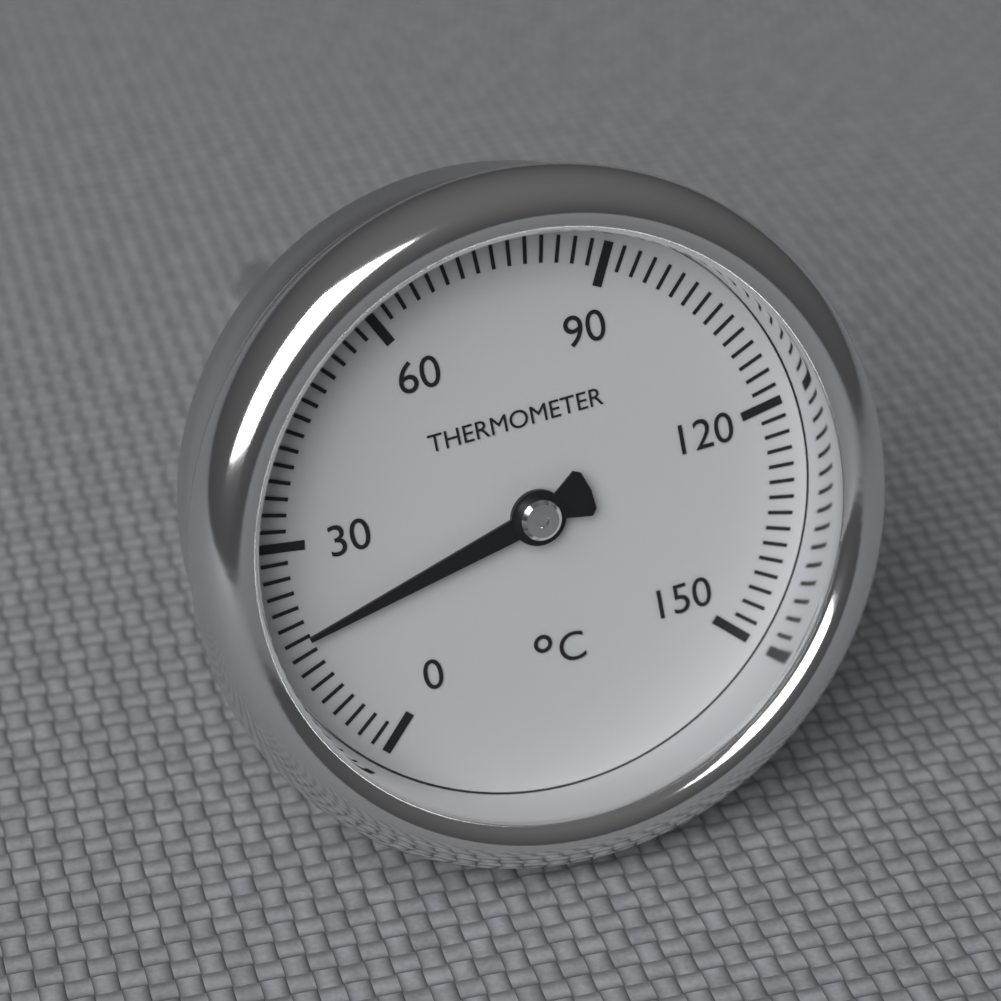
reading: 18 °C
